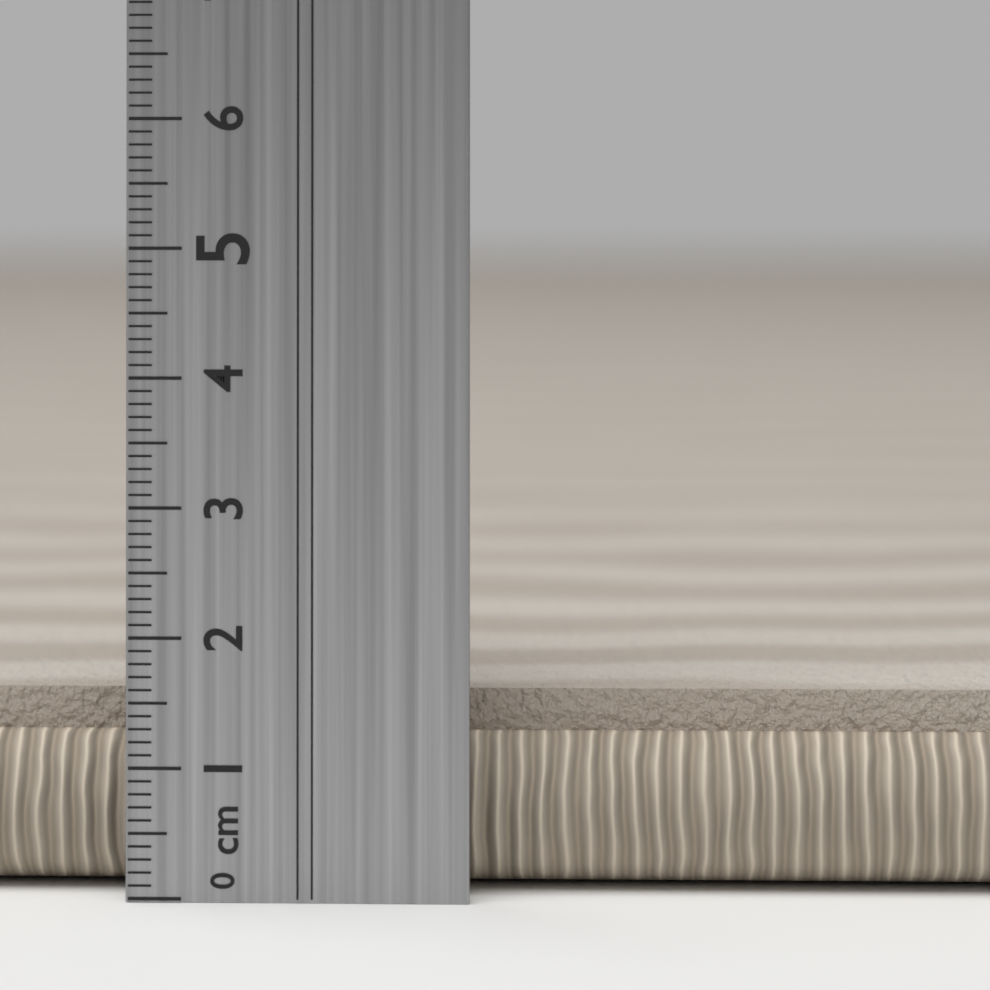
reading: 1.5 cm
